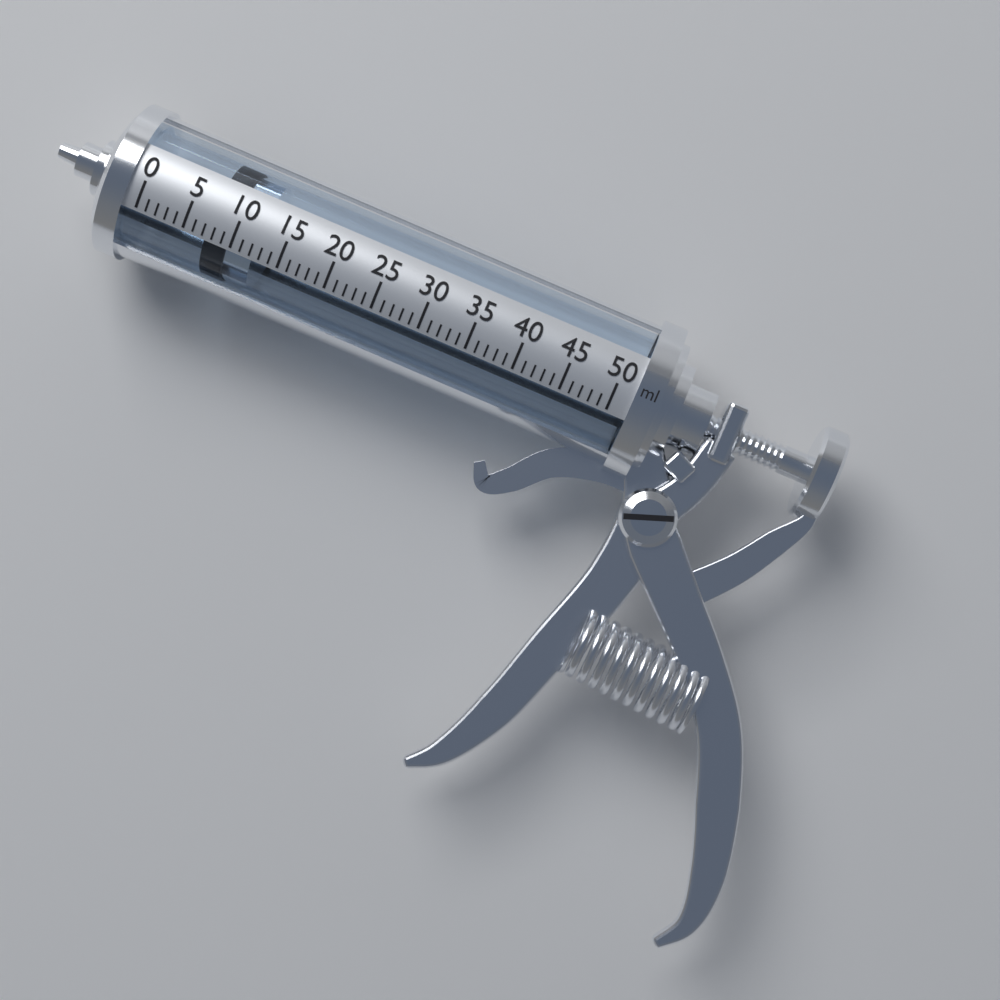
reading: 7 ml
